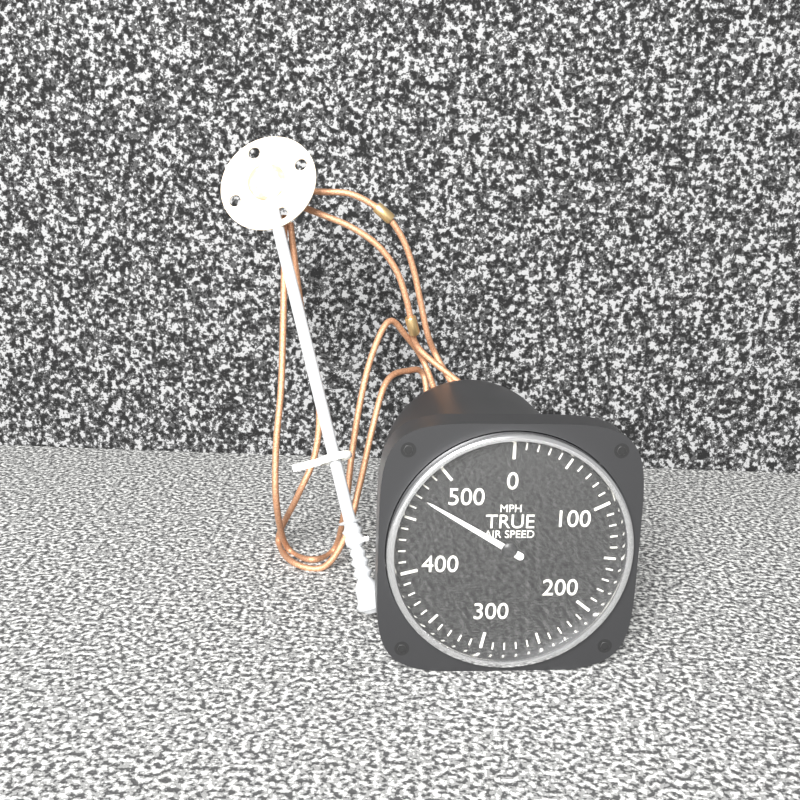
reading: 470 MPH
